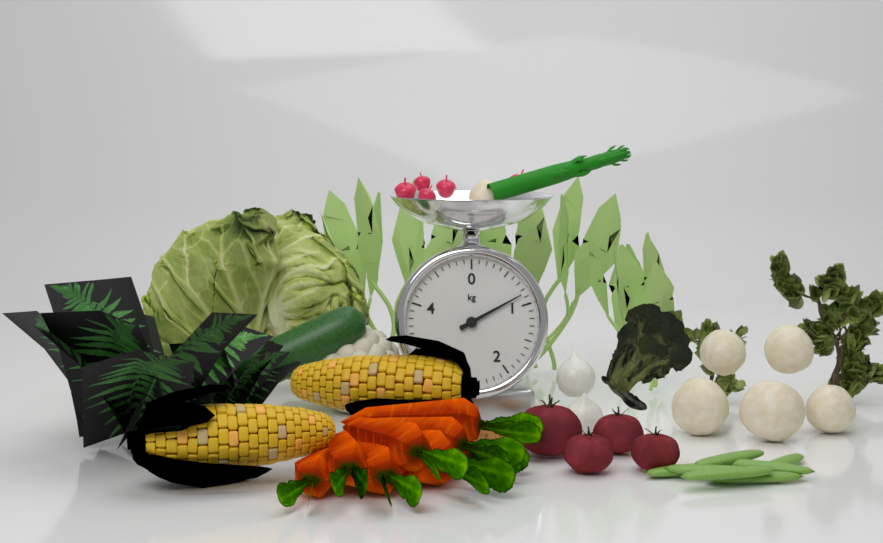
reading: 0.85 kg
